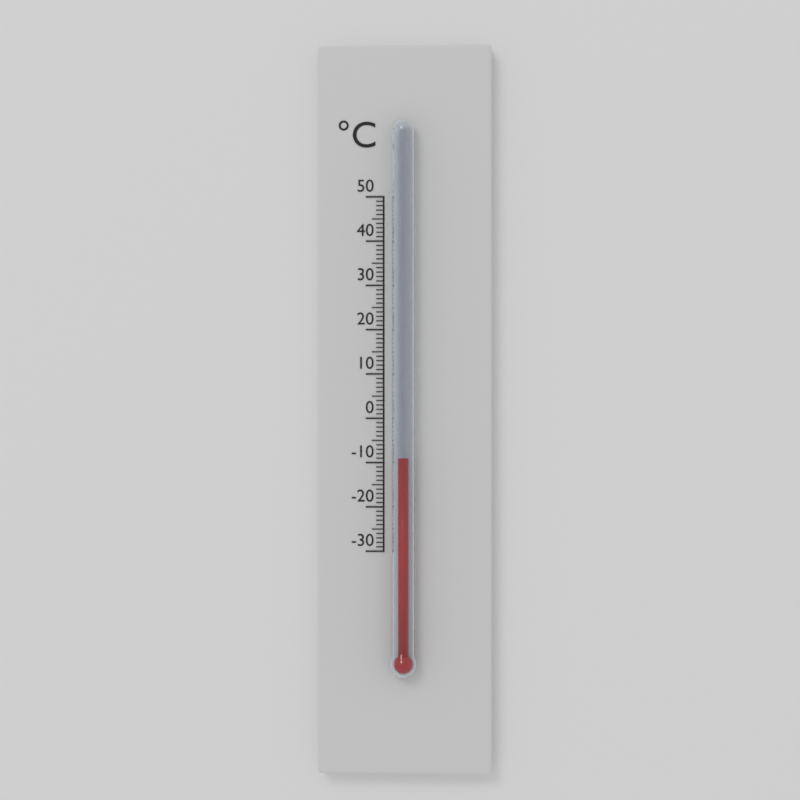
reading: -9 °C
